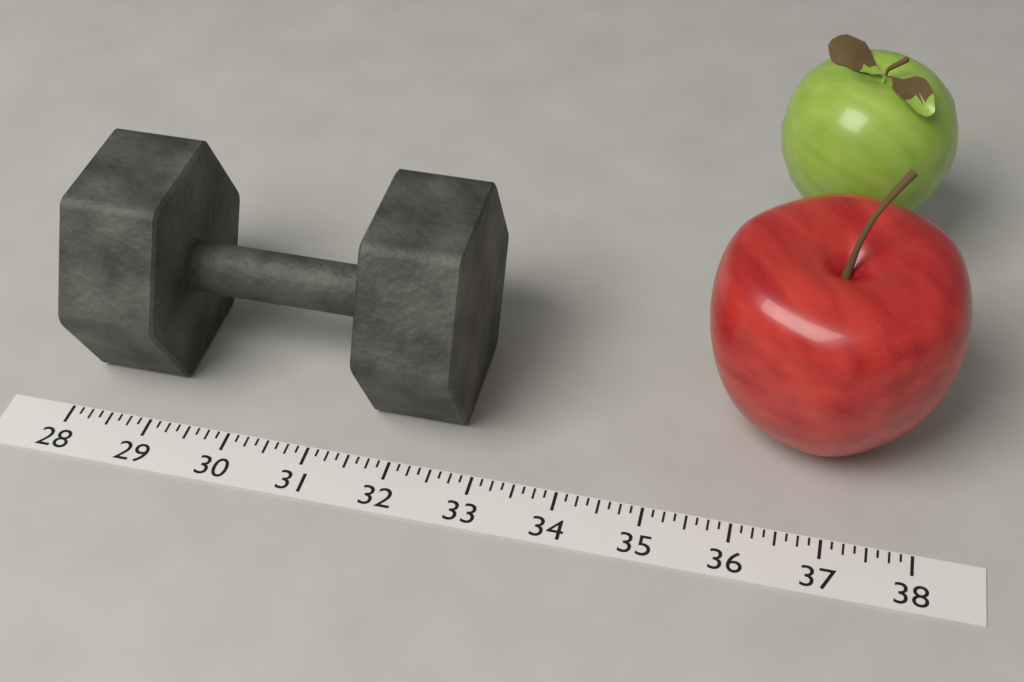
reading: 32.750 (no unit)
